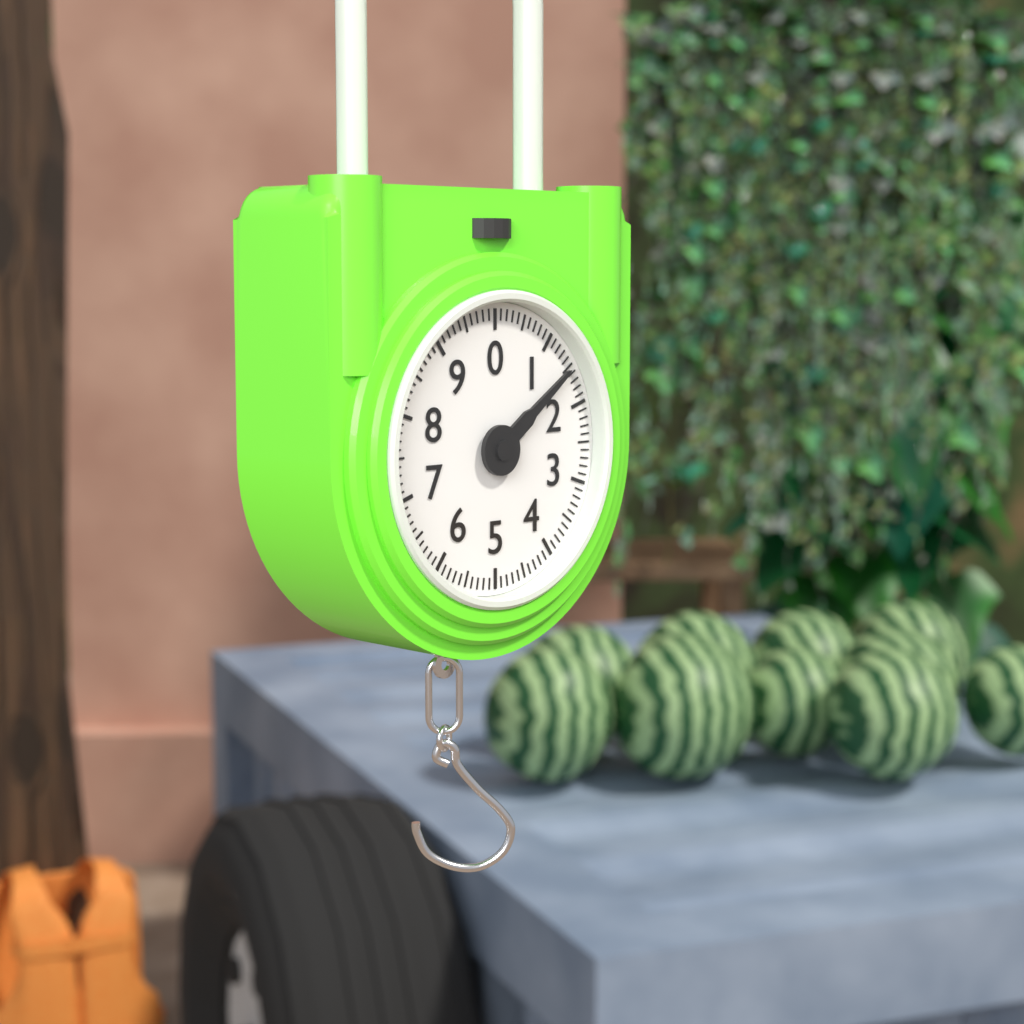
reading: 1.5 (no unit)
